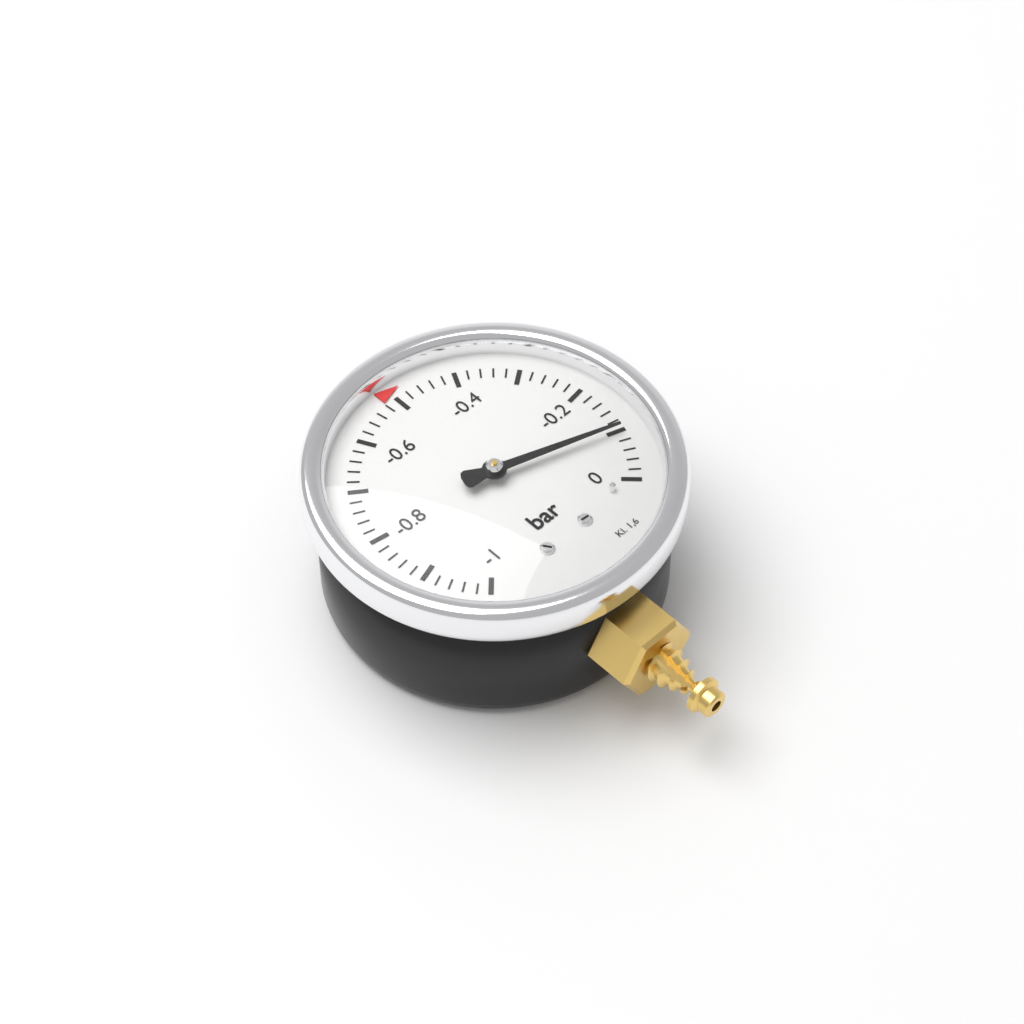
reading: -0.10 bar
